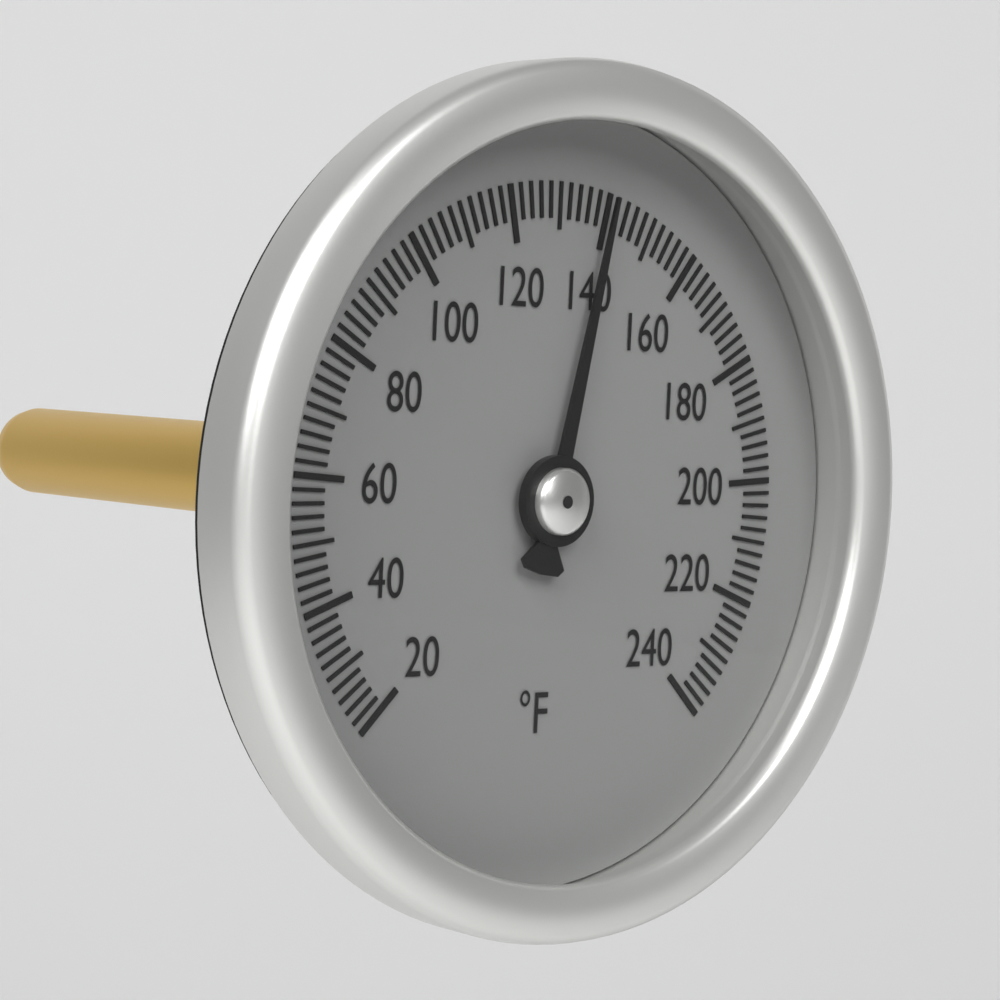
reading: 140 °F
